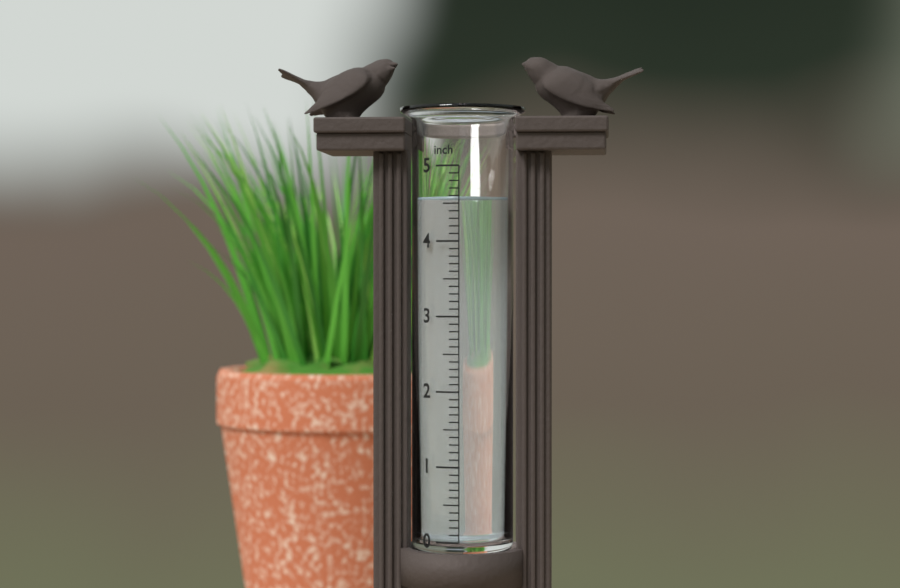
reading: 4.6 inch
